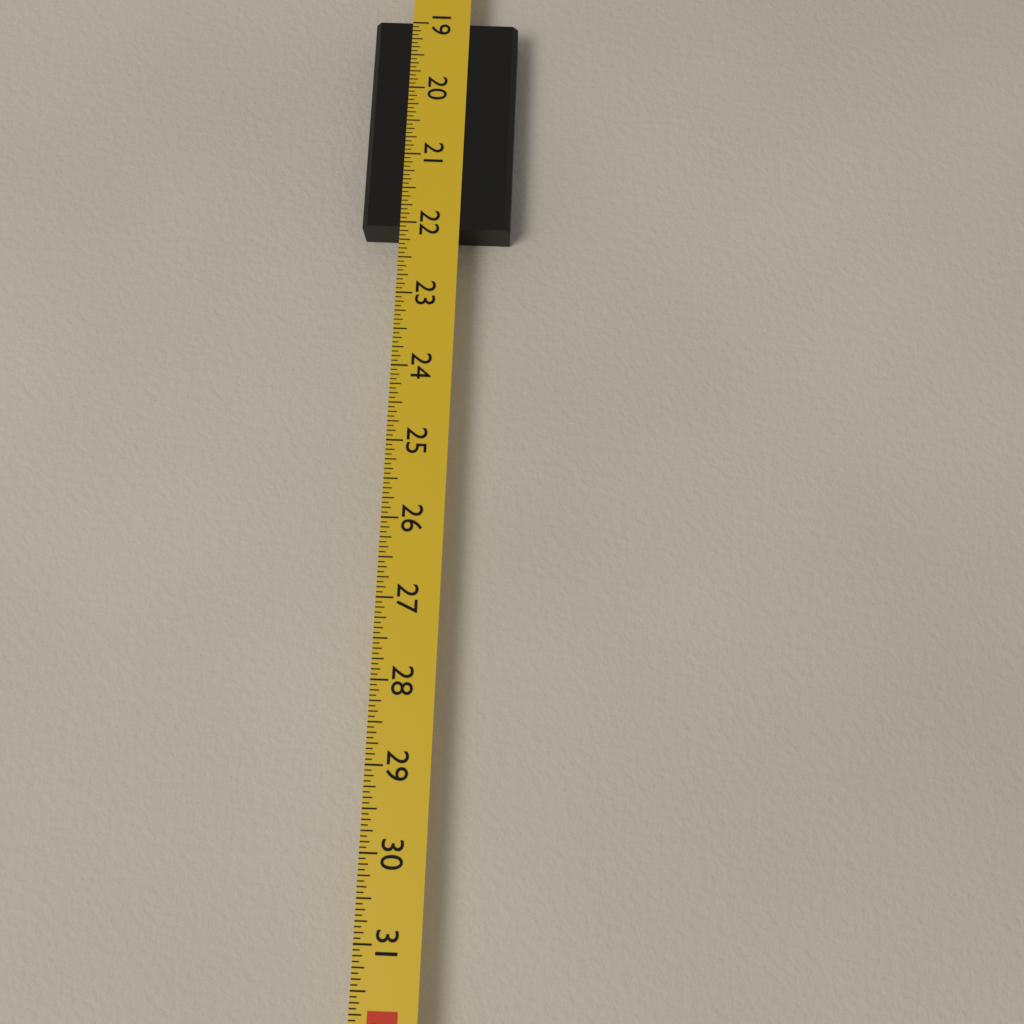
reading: 22.0625 in
